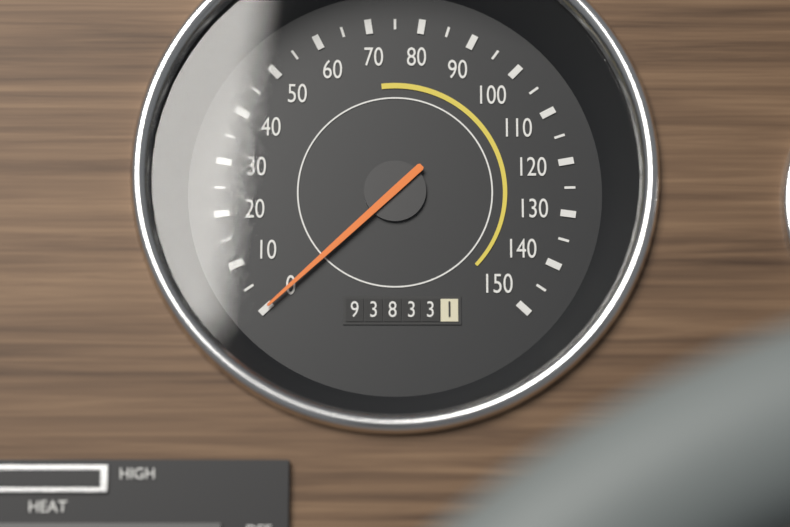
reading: 0 (no unit)
